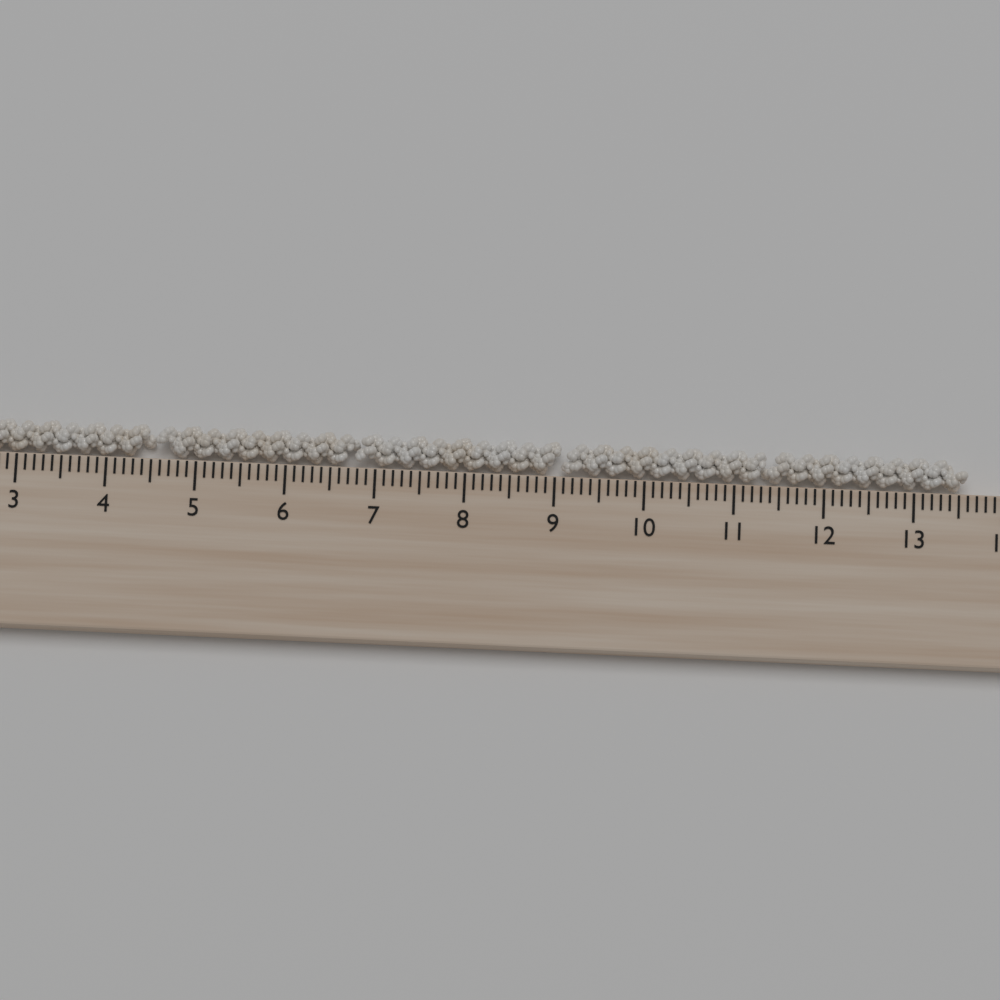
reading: 13.6 cm
